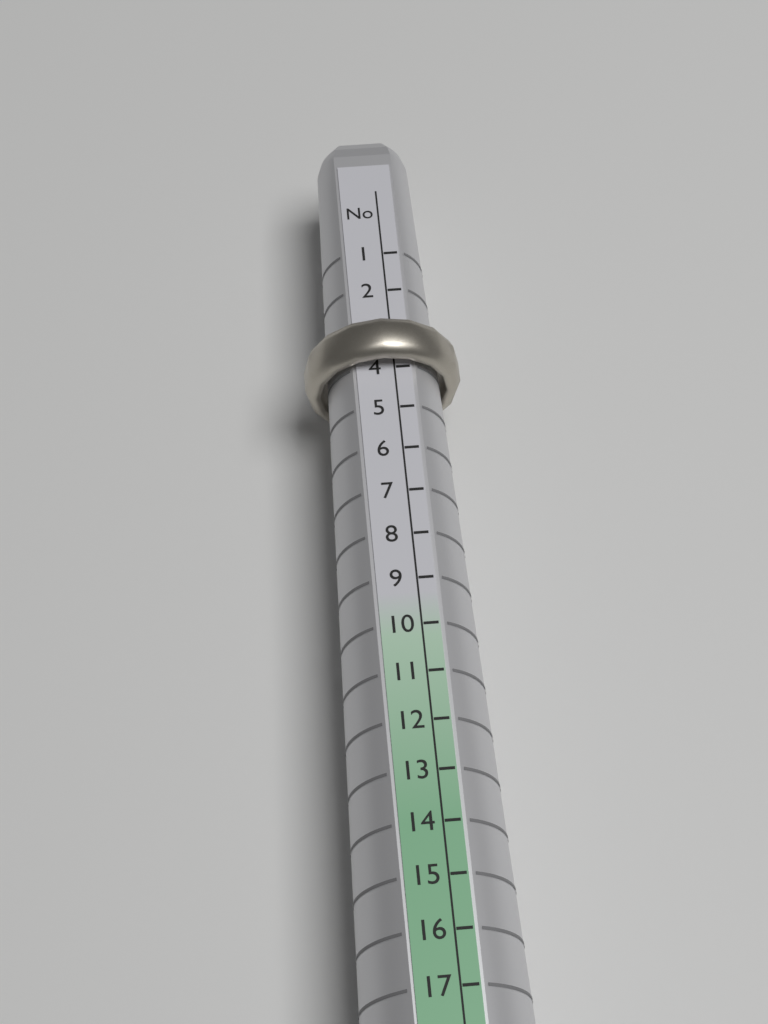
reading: 4 No
